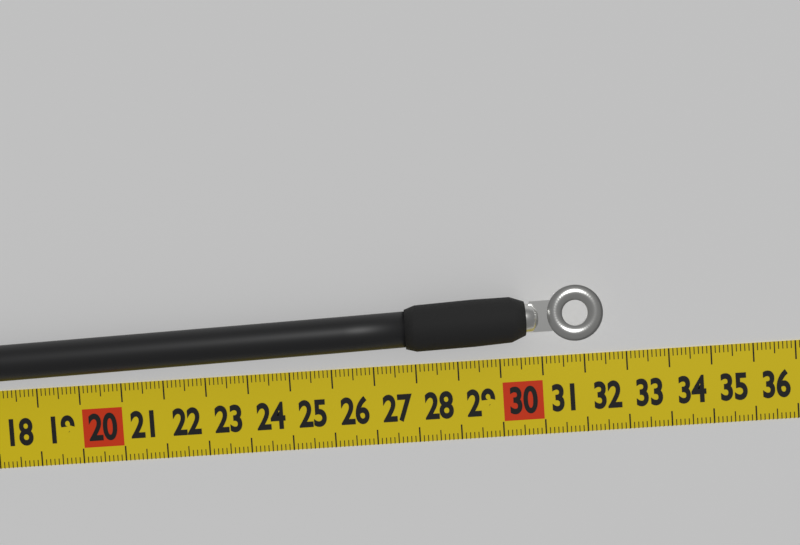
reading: 32.4 cm
